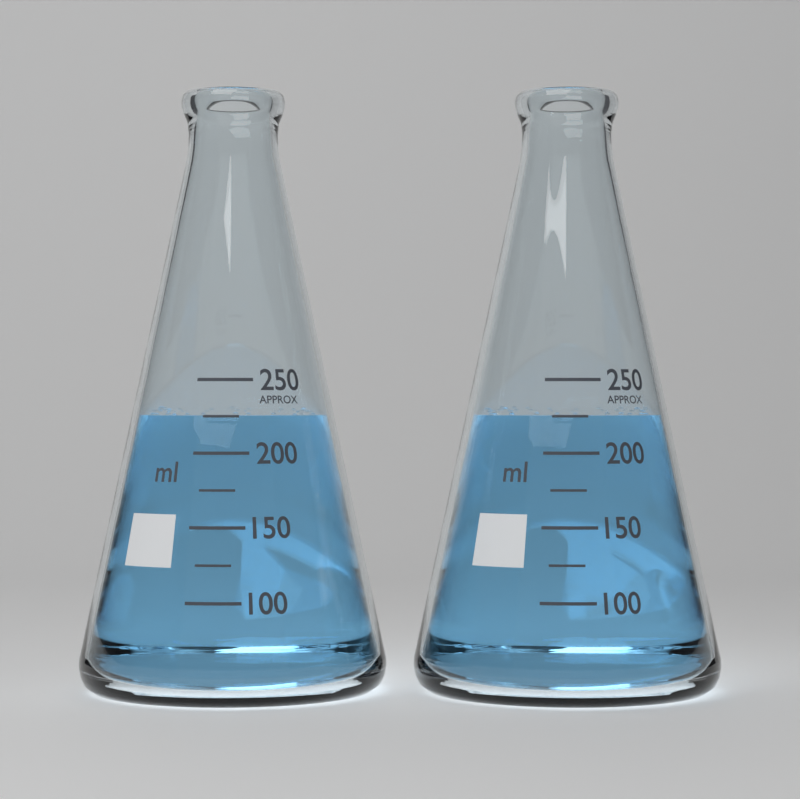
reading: 225 ml
